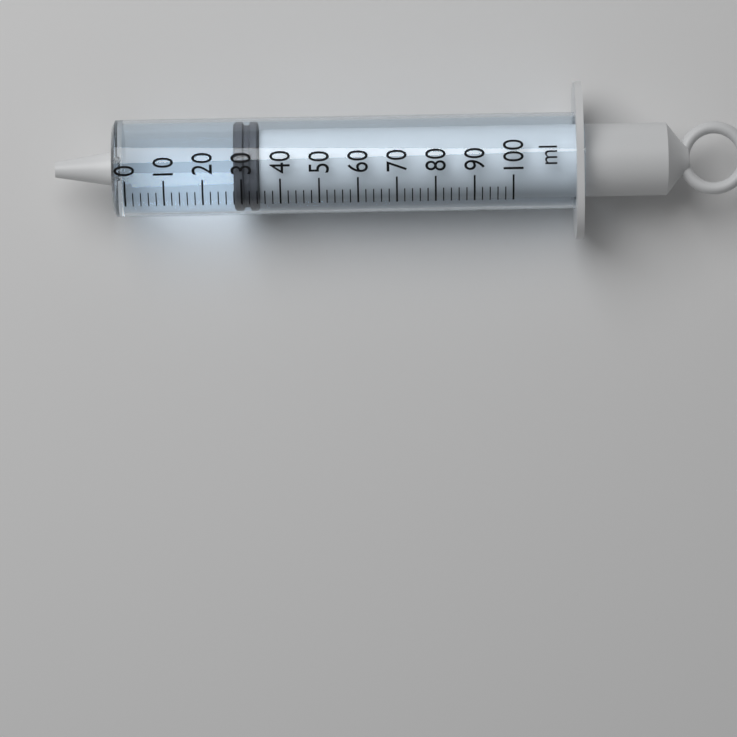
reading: 28 ml
